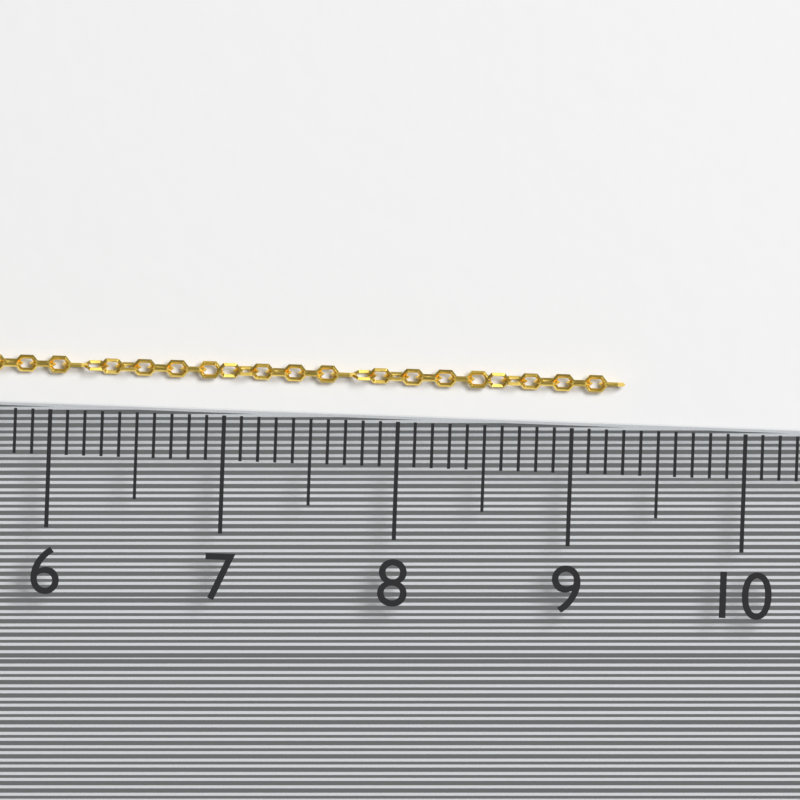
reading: 9.3 (no unit)
